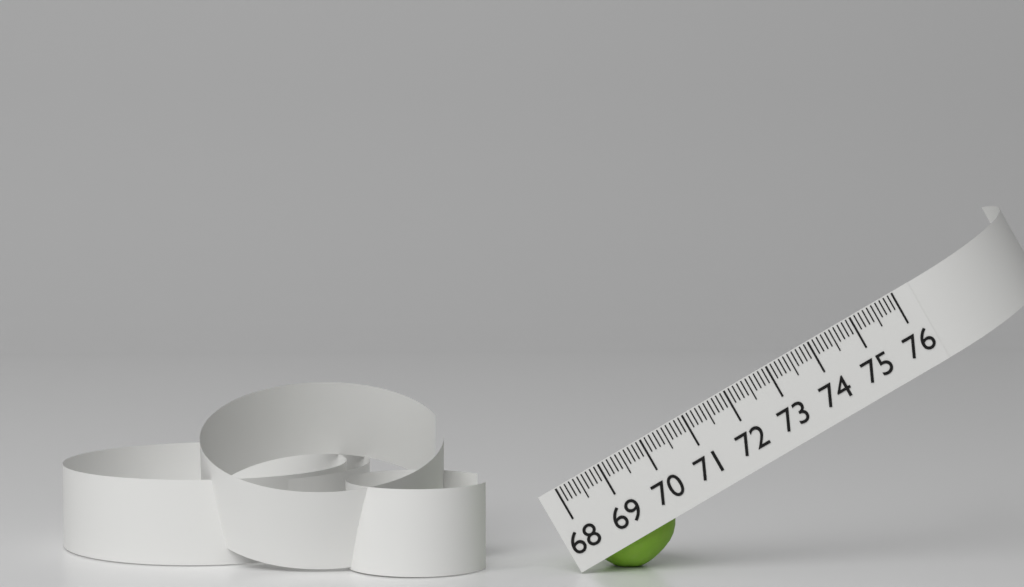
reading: 70.0 (no unit)
